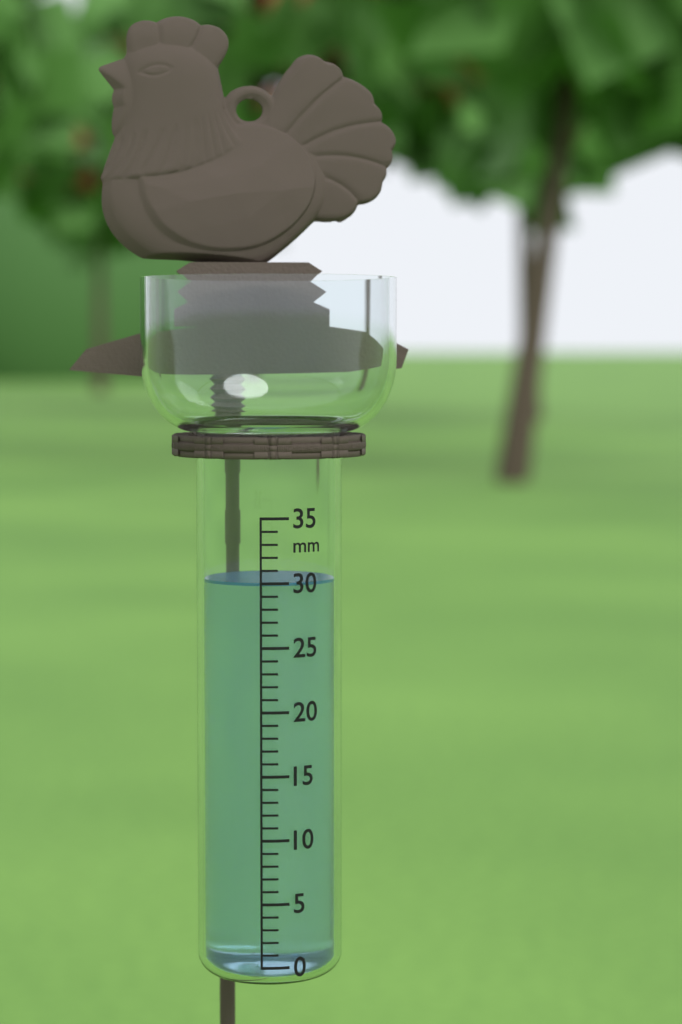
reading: 30 mm
